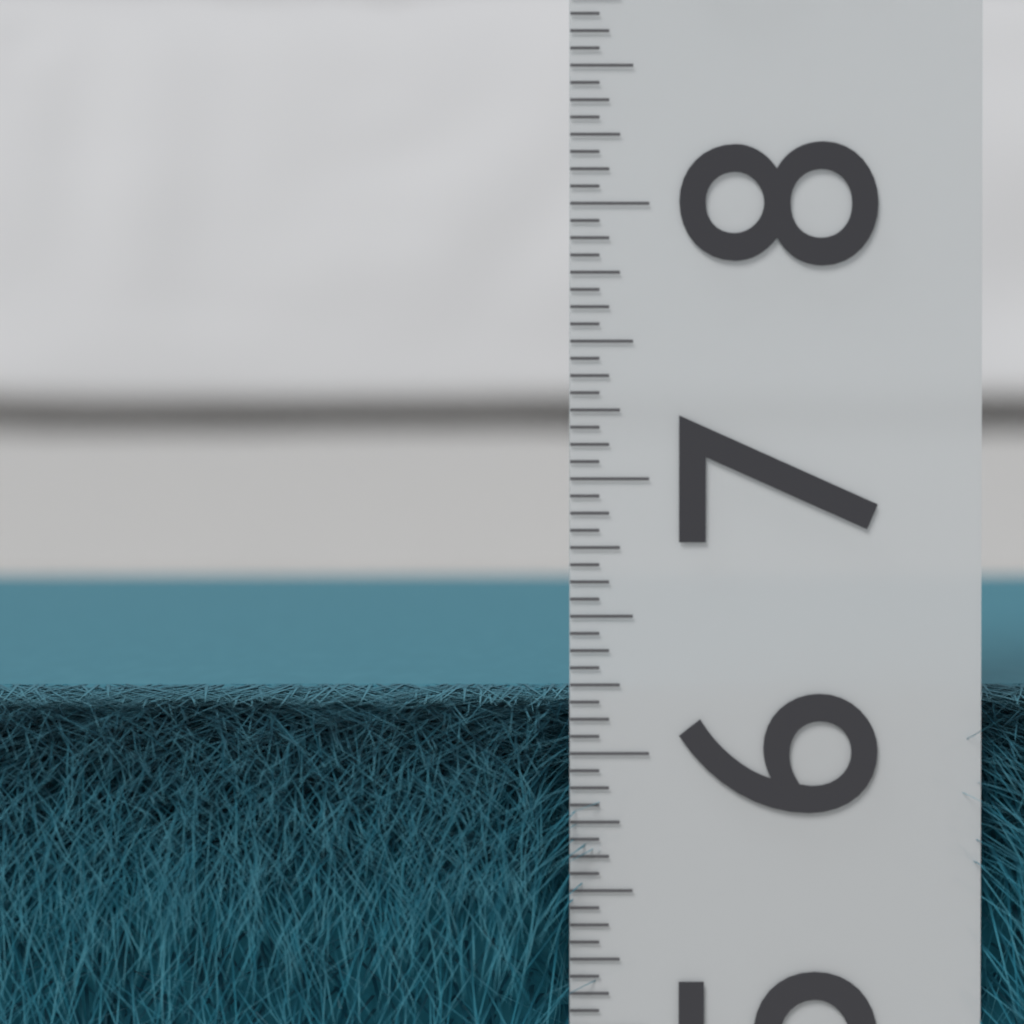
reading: 6.1875 (no unit)
